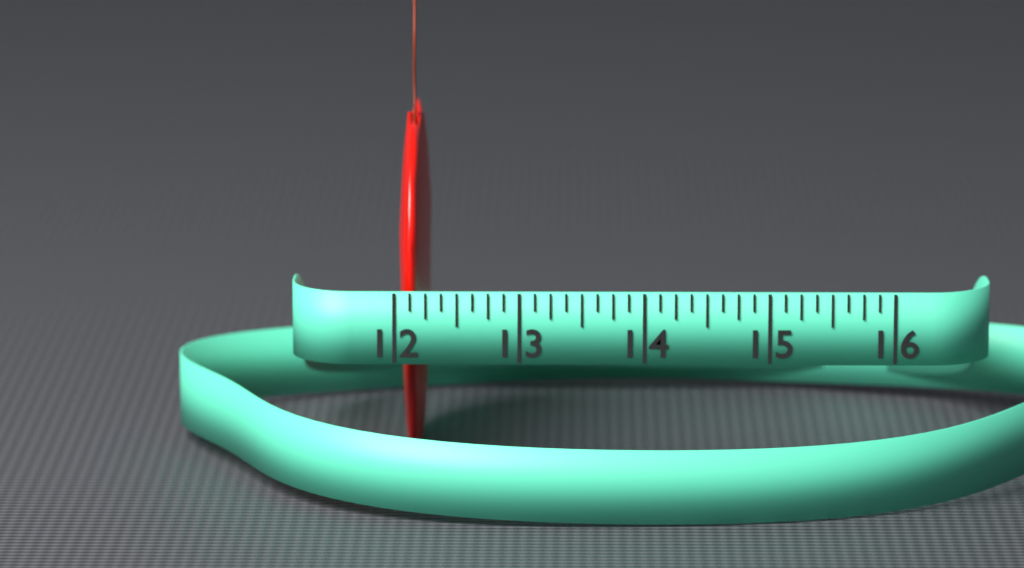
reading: 12.250 (no unit)
